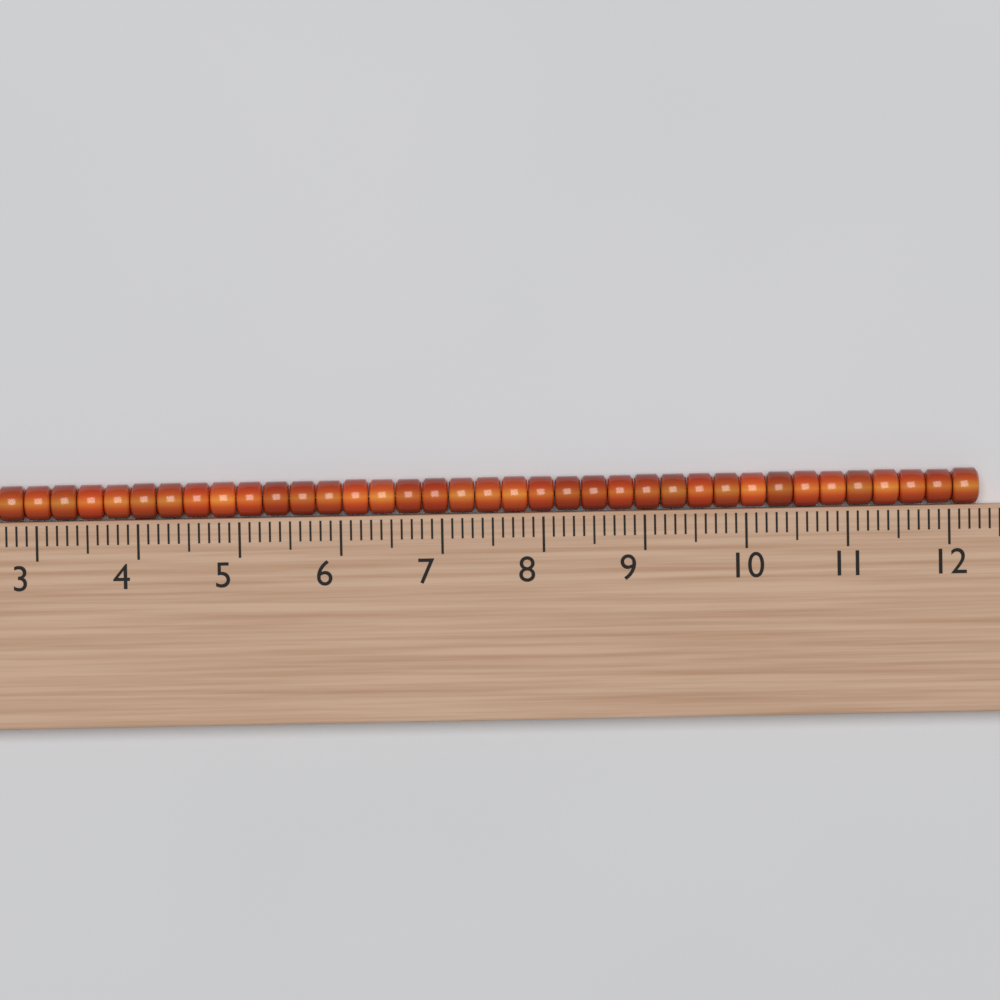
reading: 12.3 (no unit)
